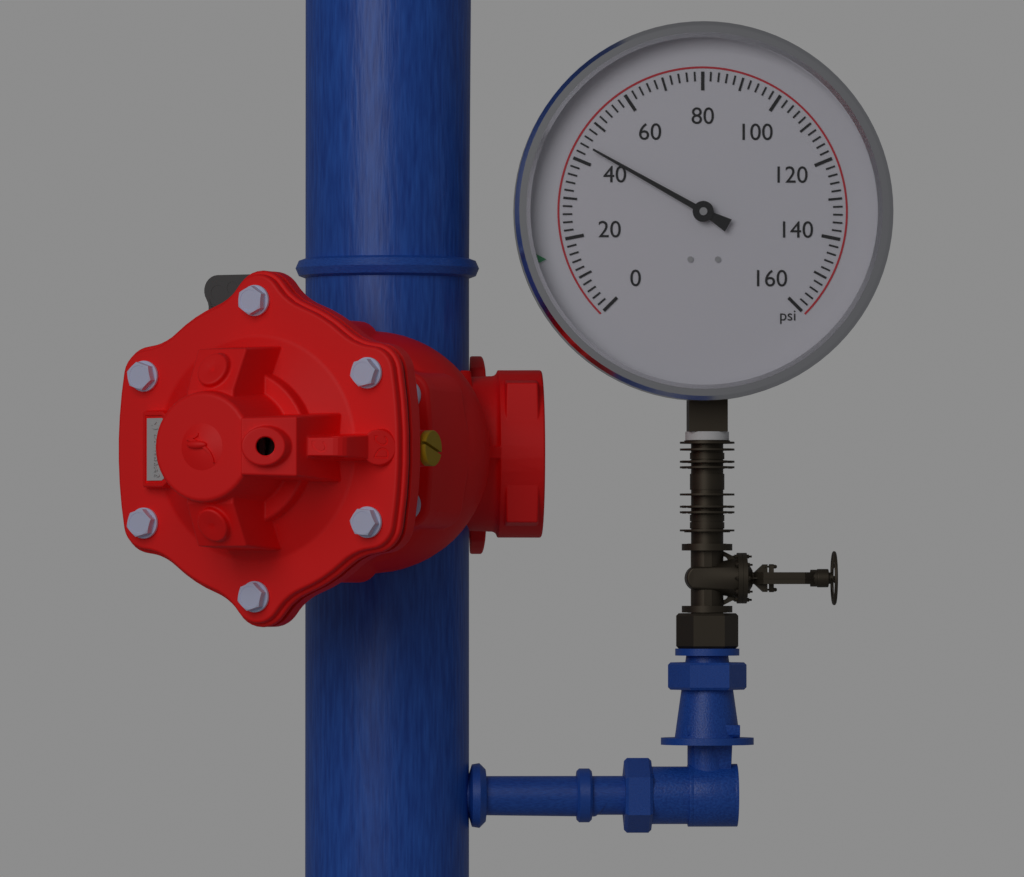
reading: 44 psi
